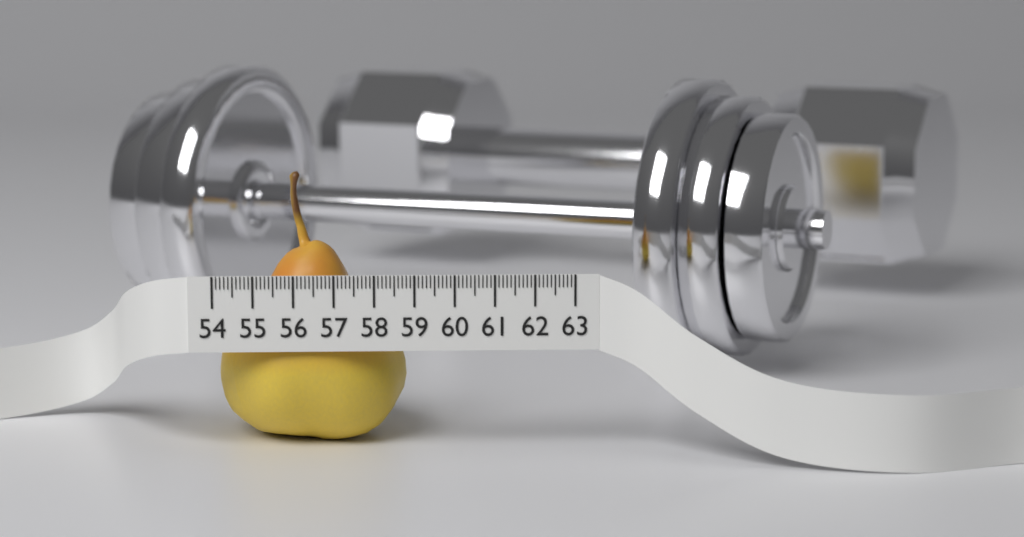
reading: 58.8 (no unit)
